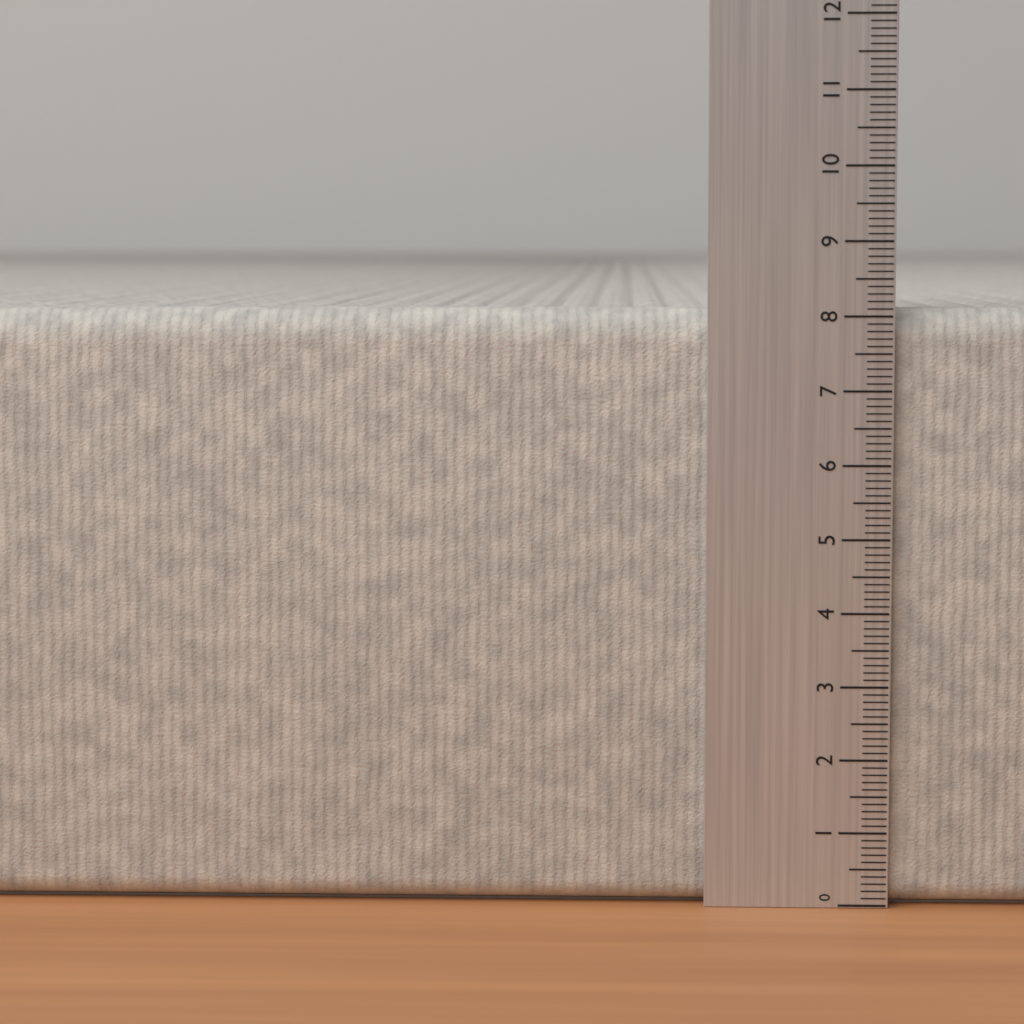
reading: 8.1 (no unit)
